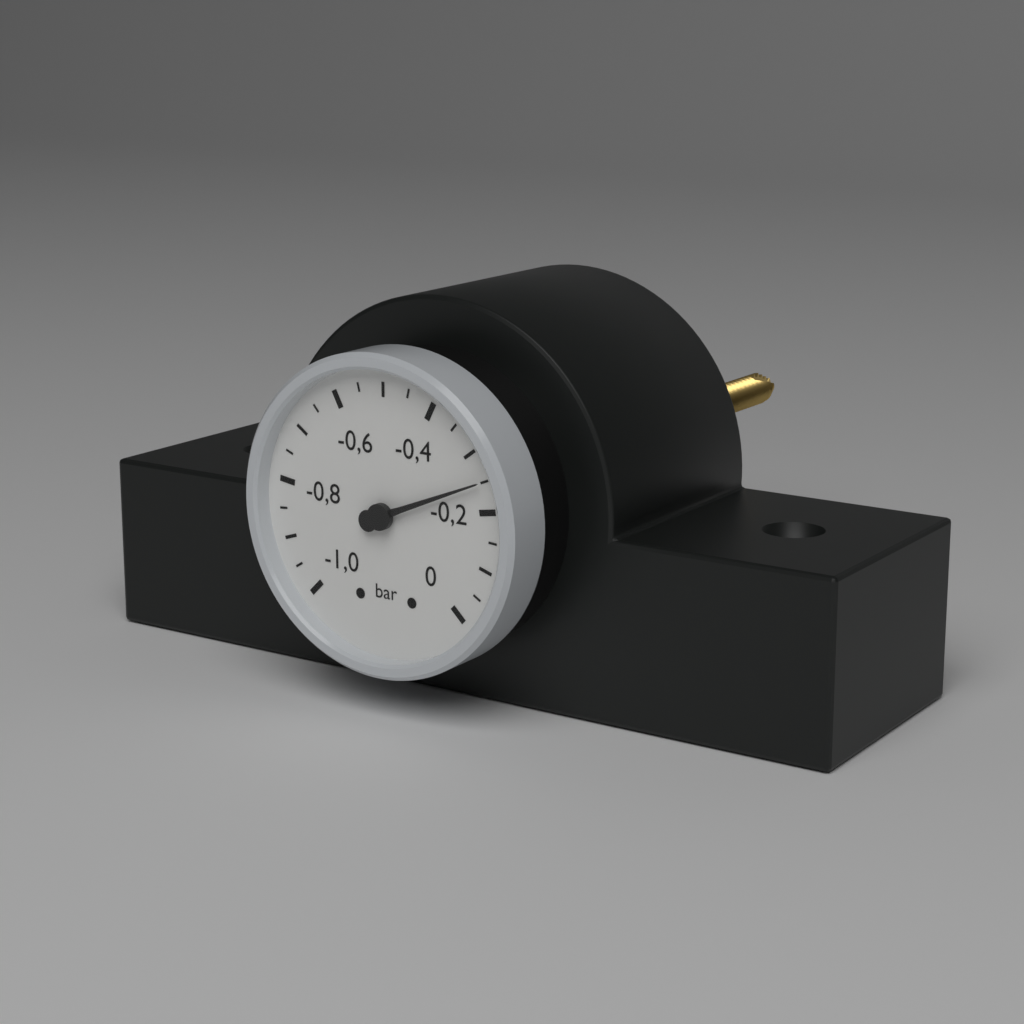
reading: -0.25 bar
